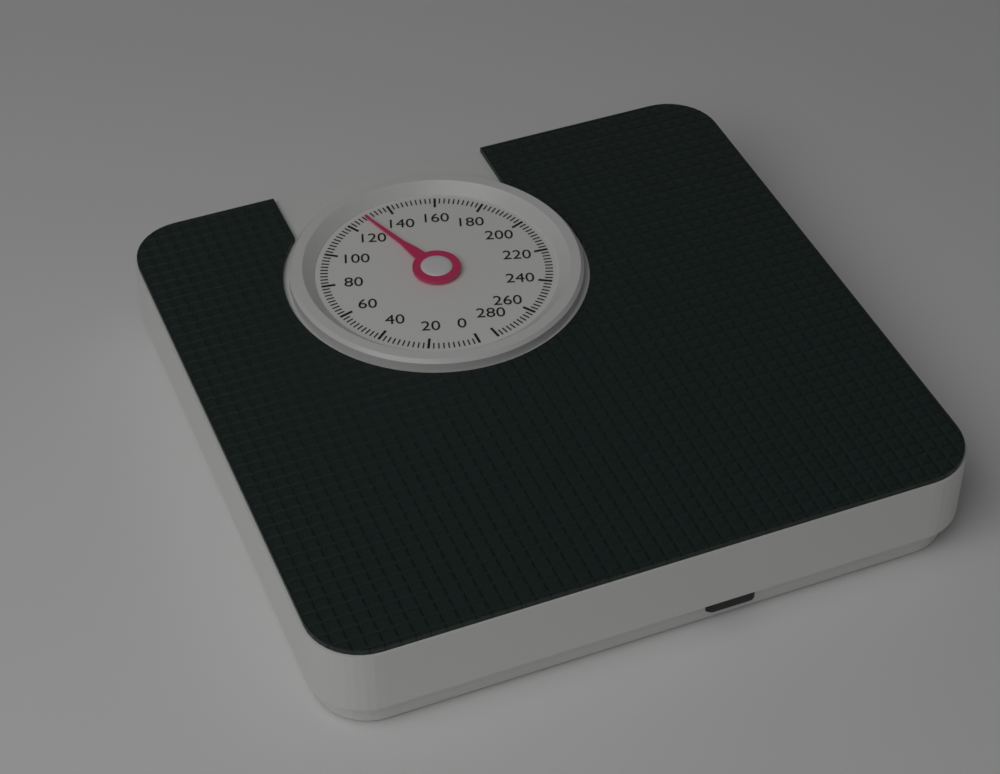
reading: 128 (no unit)
